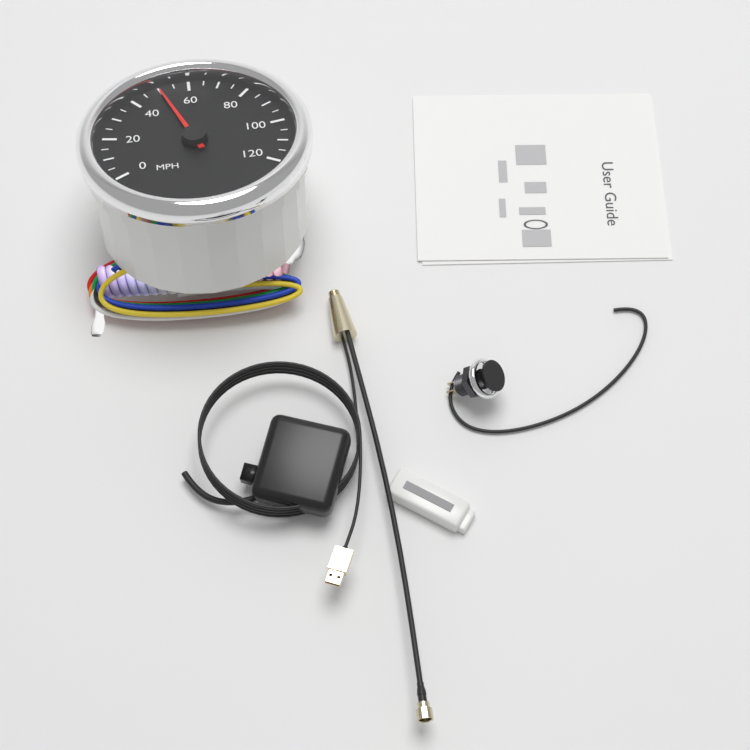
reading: 50 MPH
